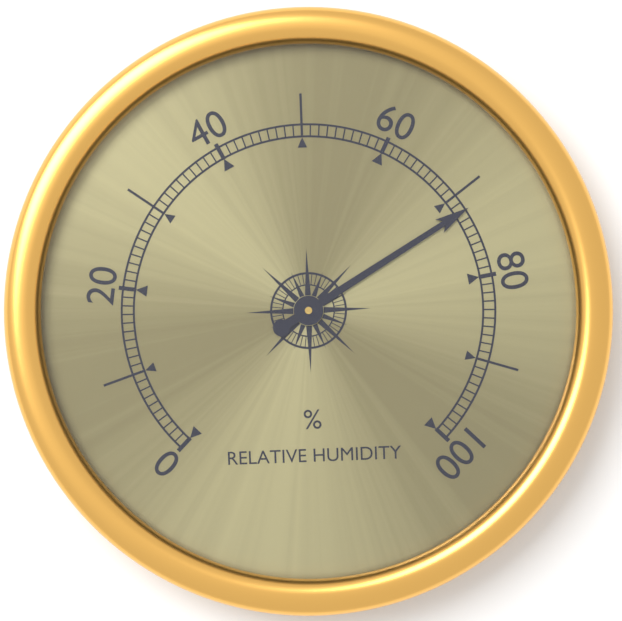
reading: 72 %
